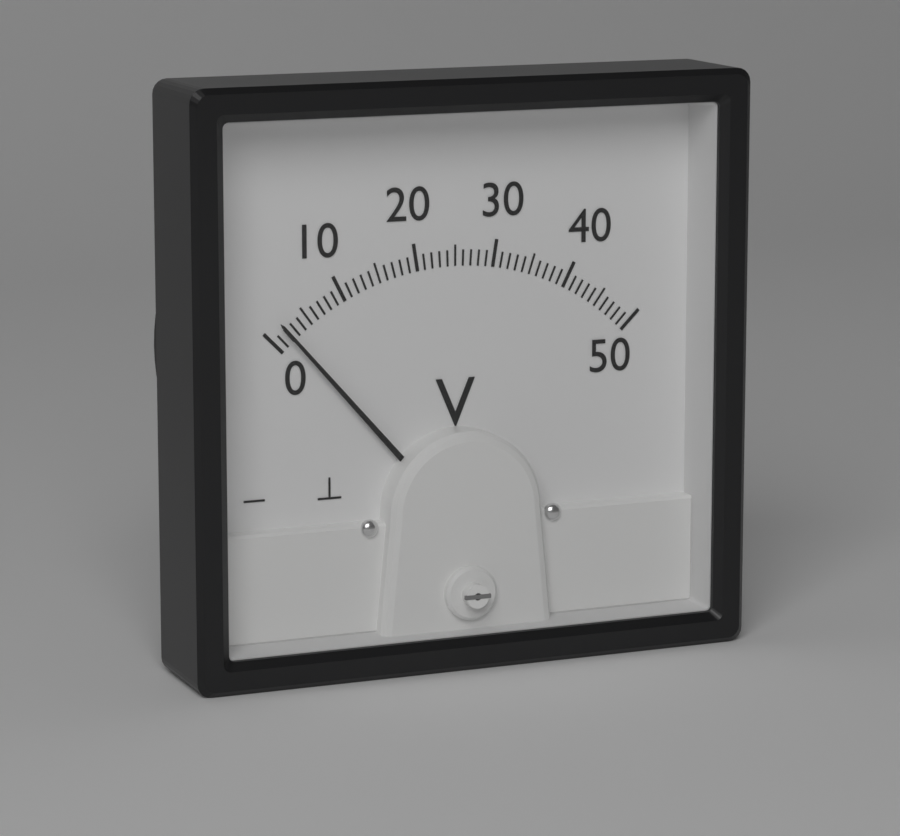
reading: 2 V
